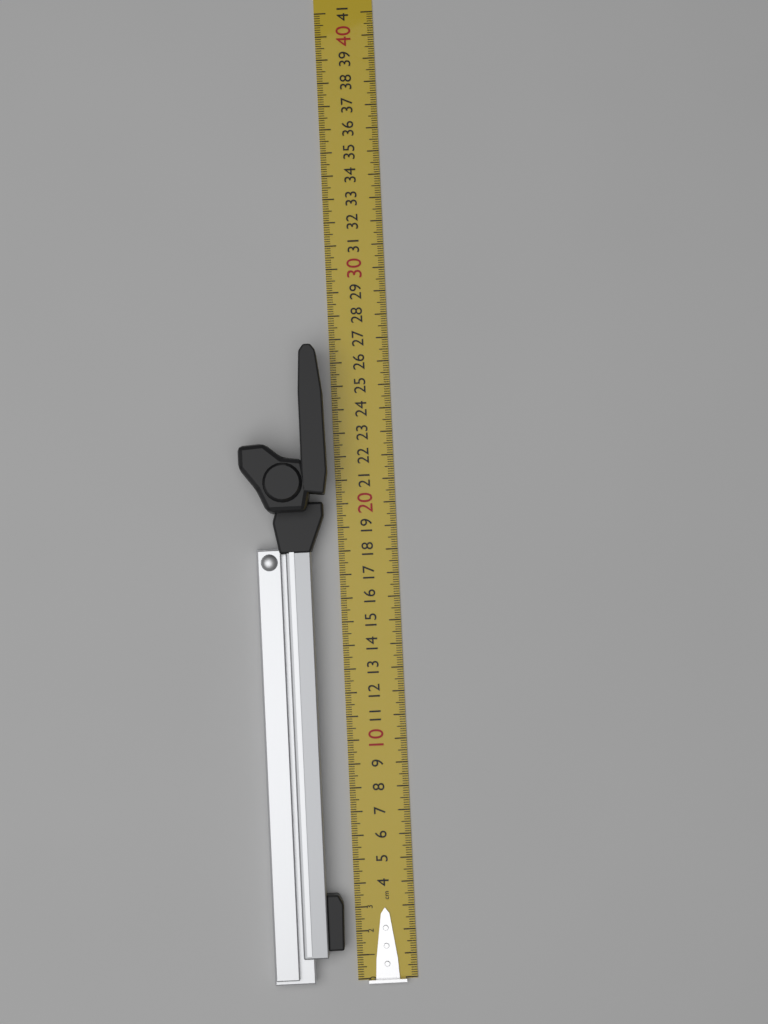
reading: 26.6 cm
